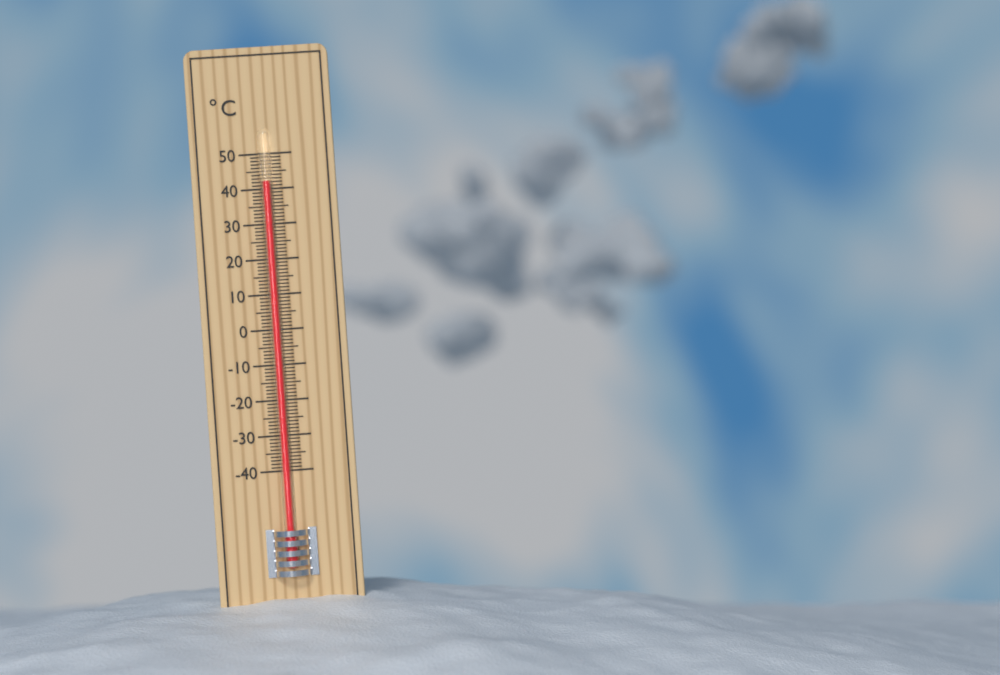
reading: 42 °C
